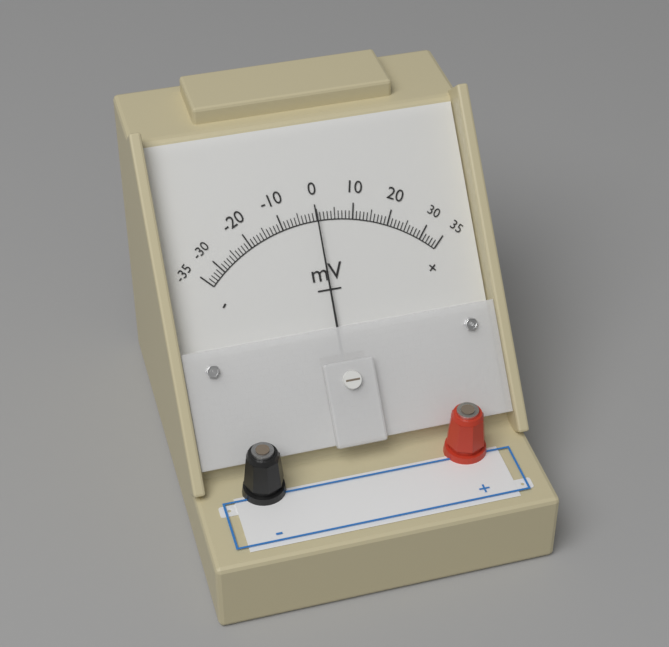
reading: 0 mV
